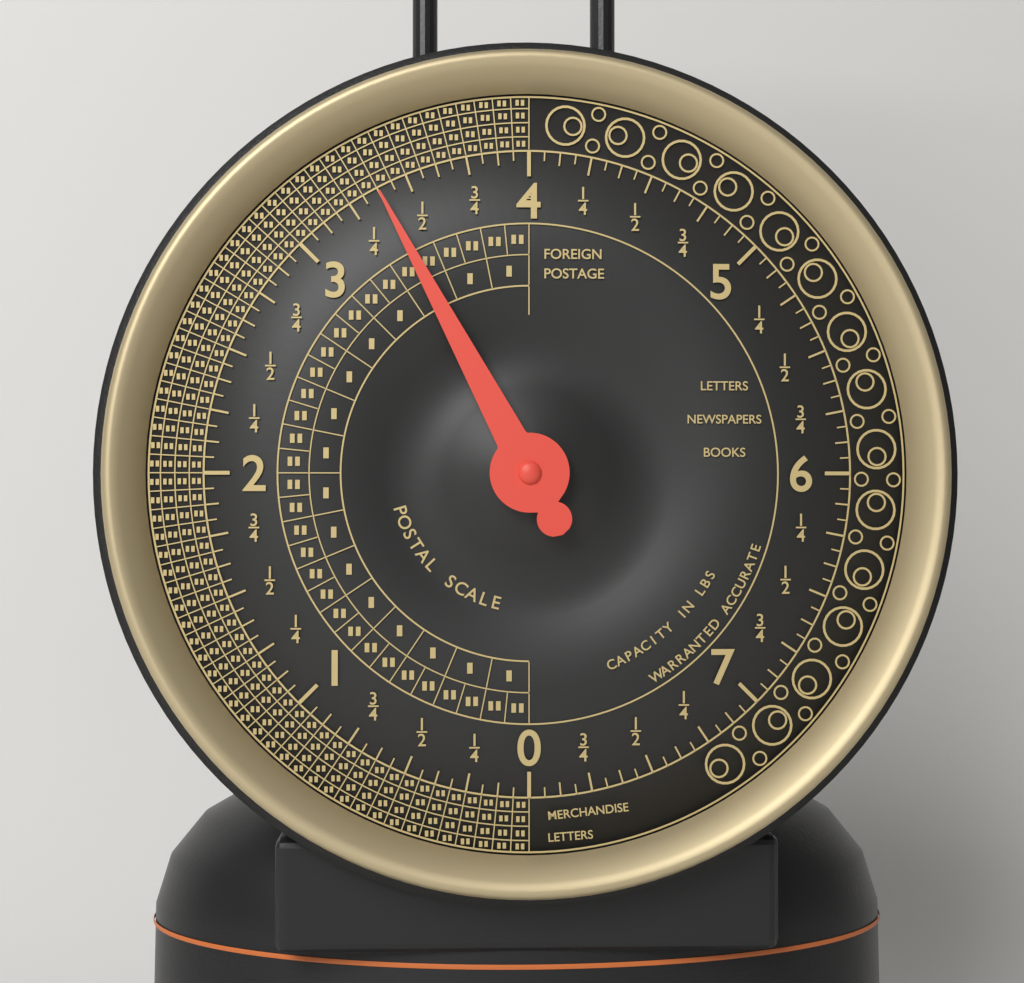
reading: 3.3750 lbs
